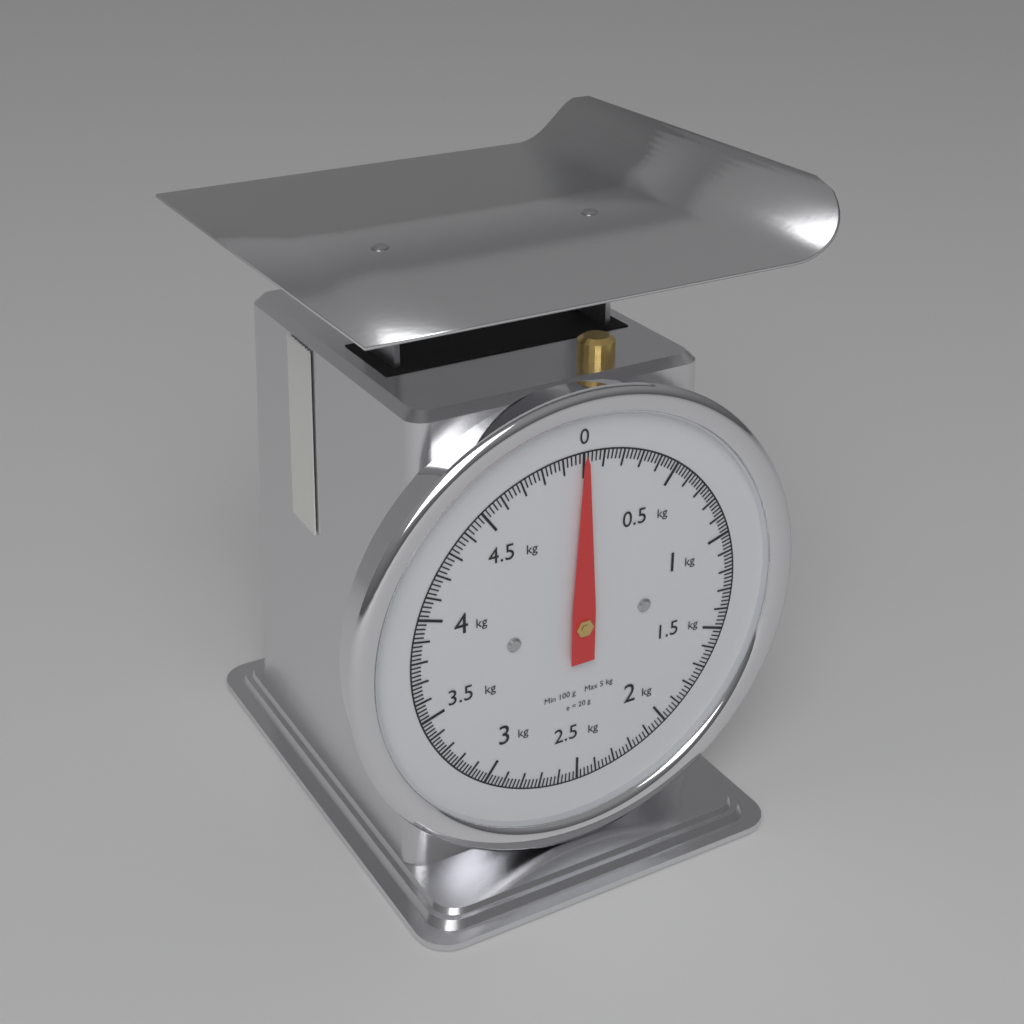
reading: 0.00 kg
